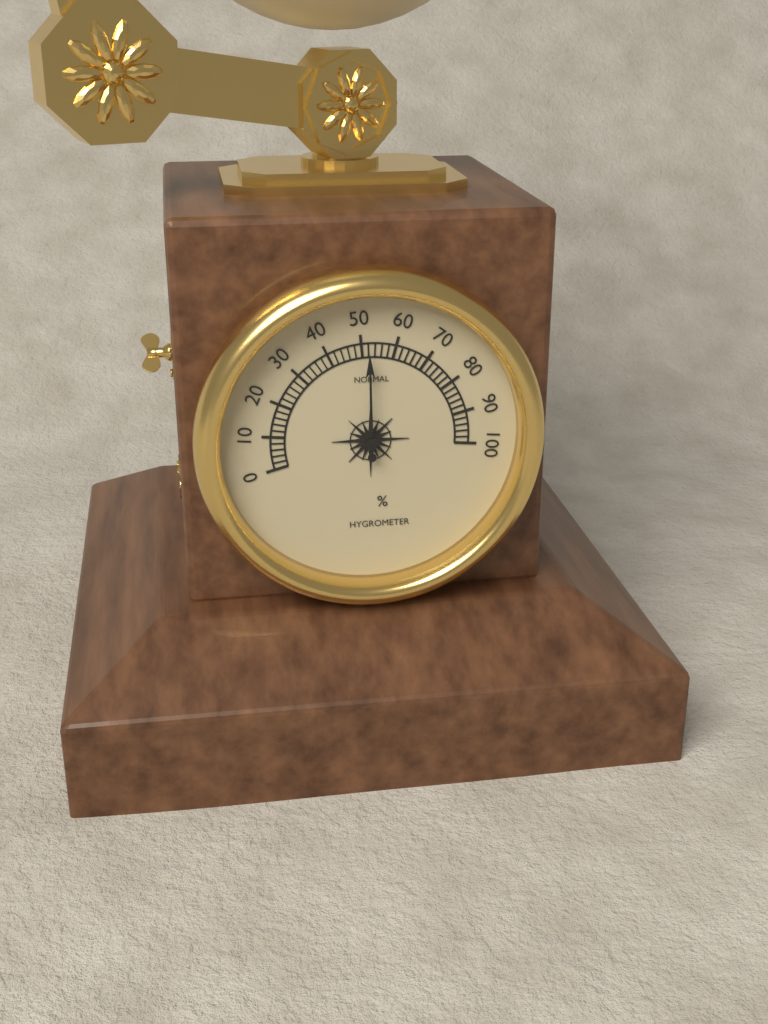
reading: 52 %
